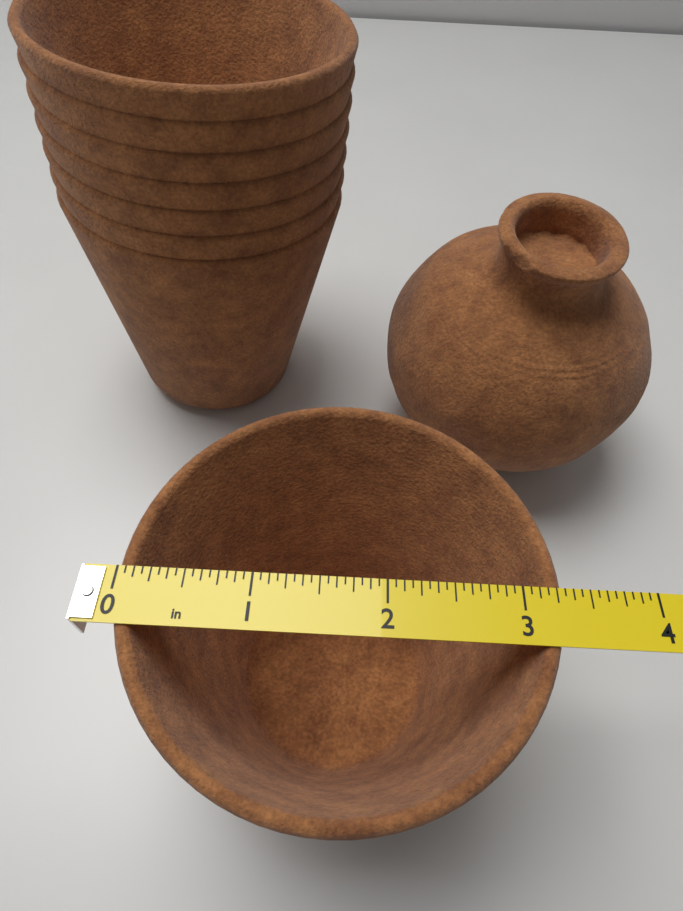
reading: 3.3000 in
